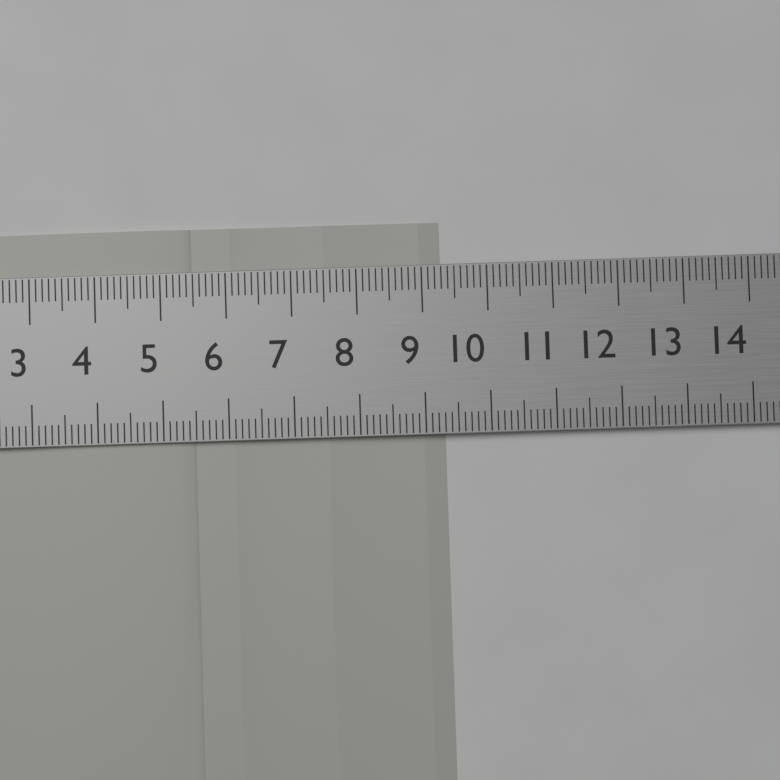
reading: 9.3 cm
